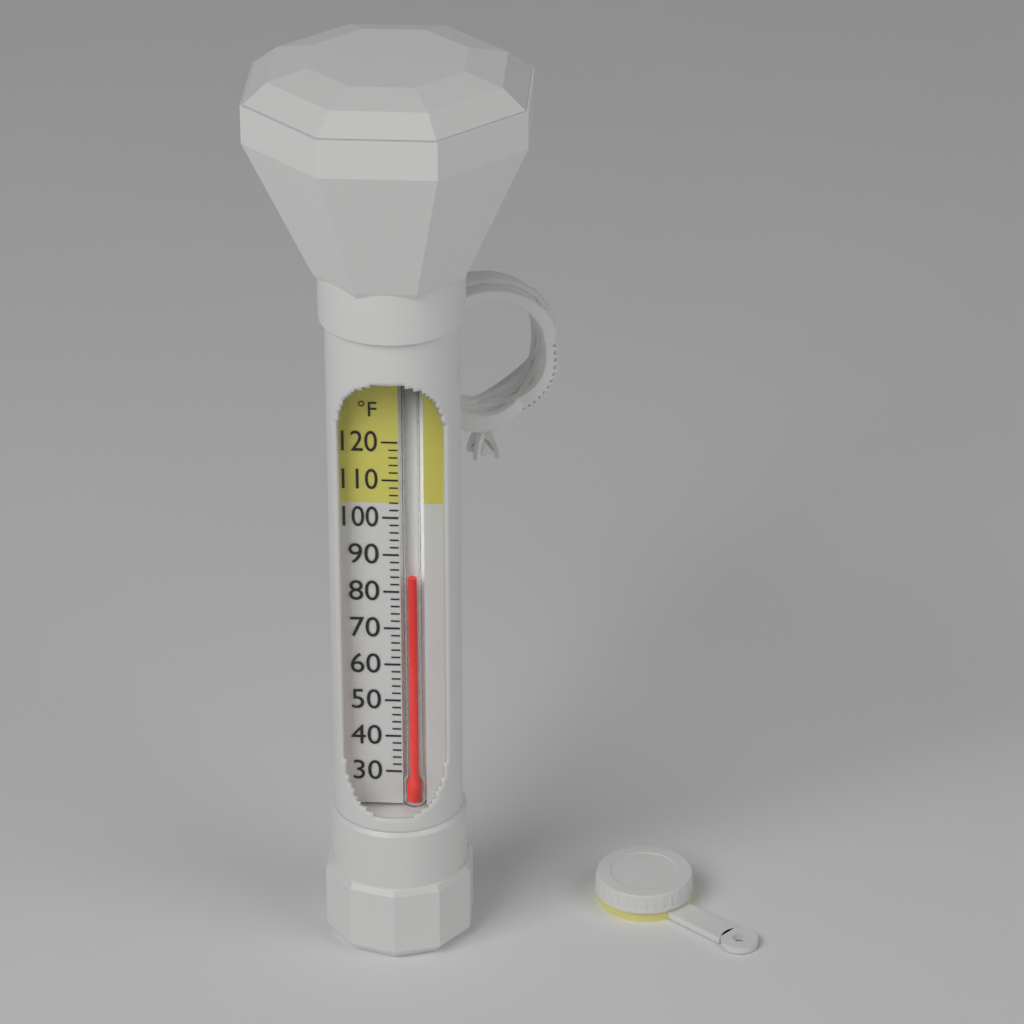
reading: 84 °F
